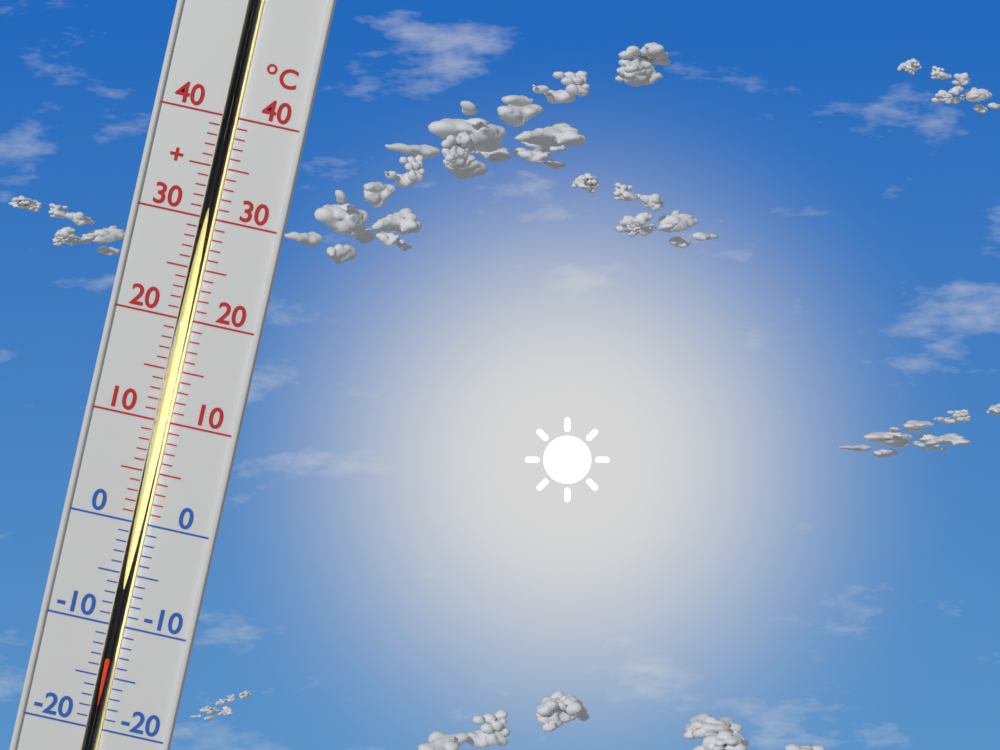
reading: -13 °C
